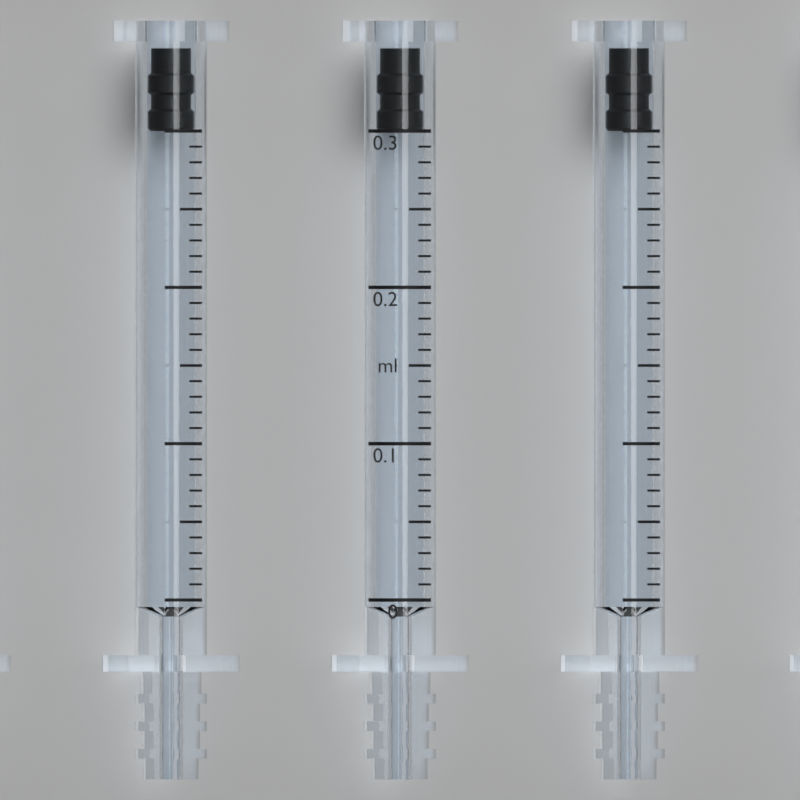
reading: 0.30 ml
